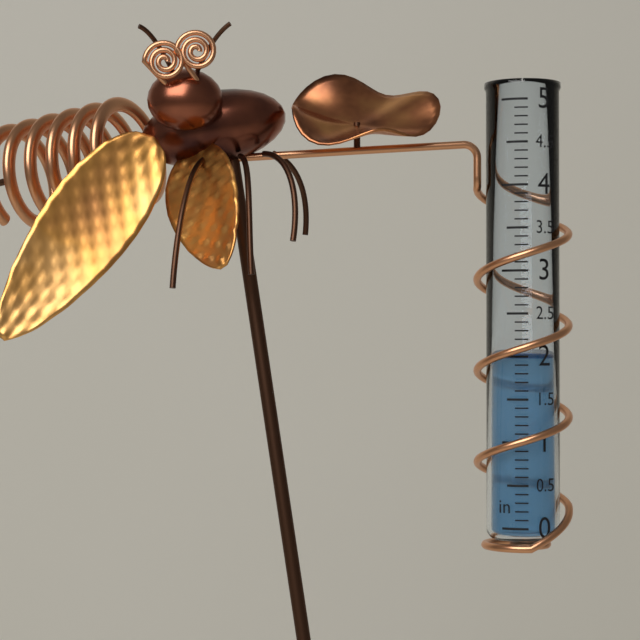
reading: 2.0 in
